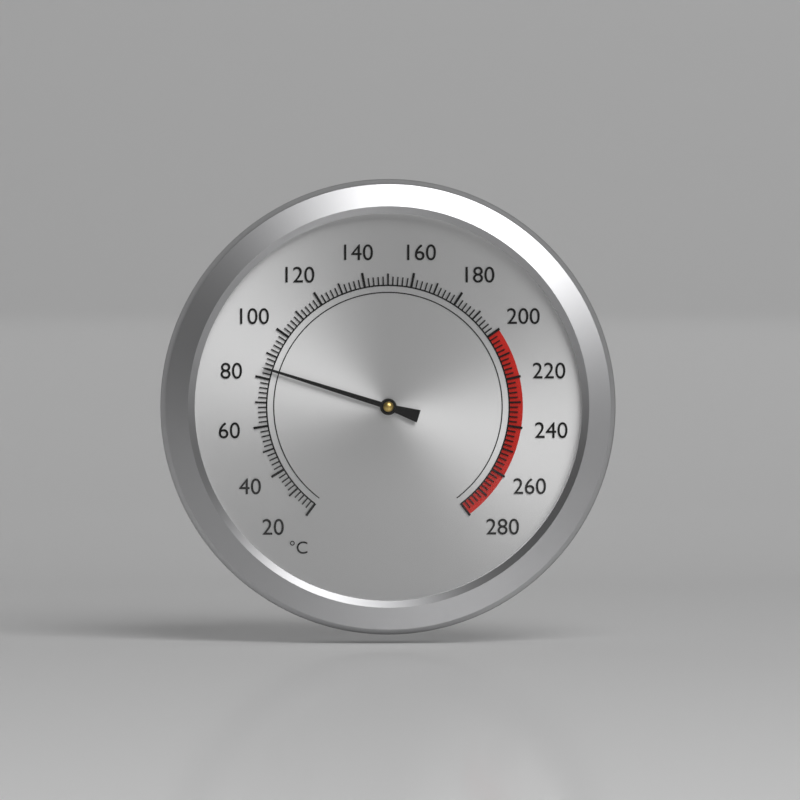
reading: 84 °C
